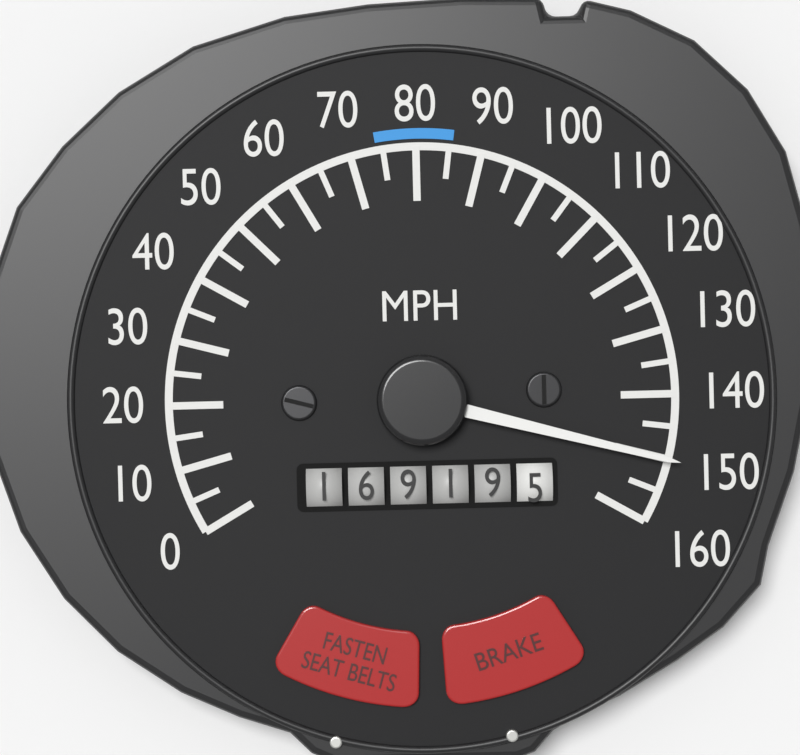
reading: 150 MPH
